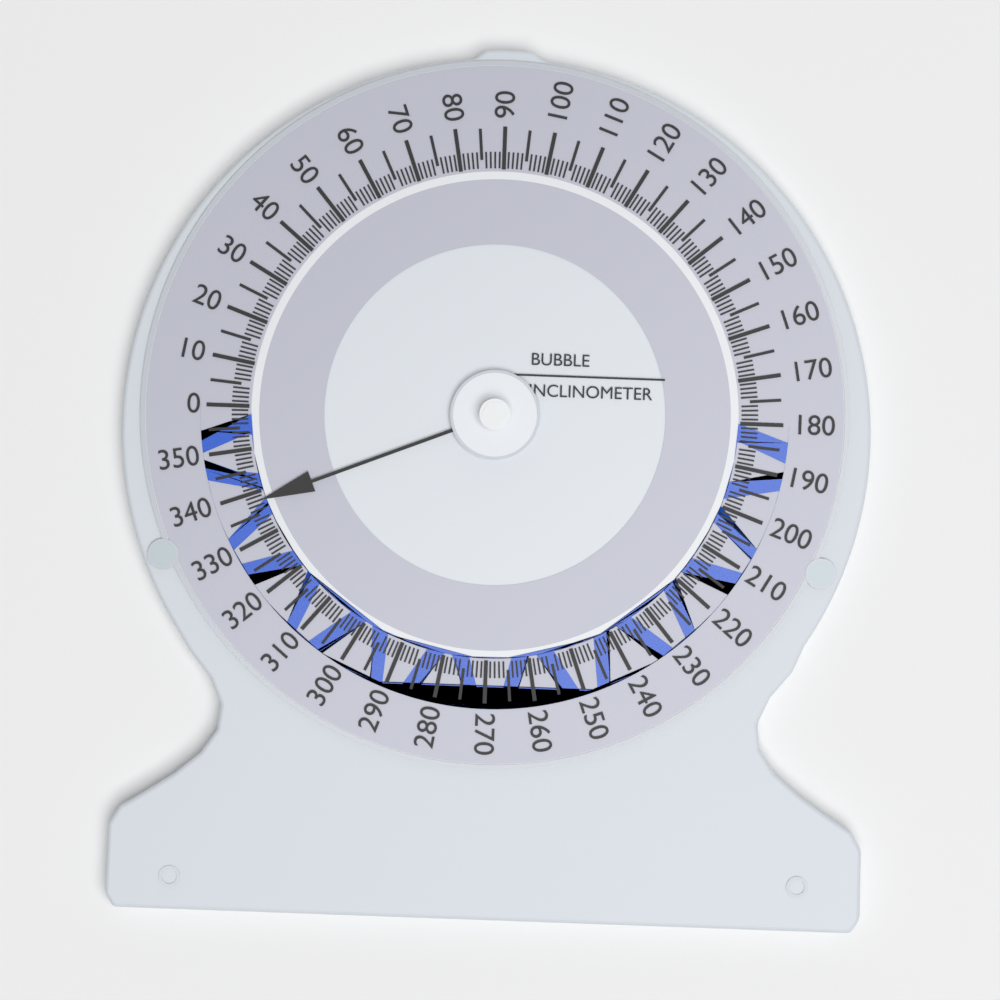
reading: 338 (no unit)
